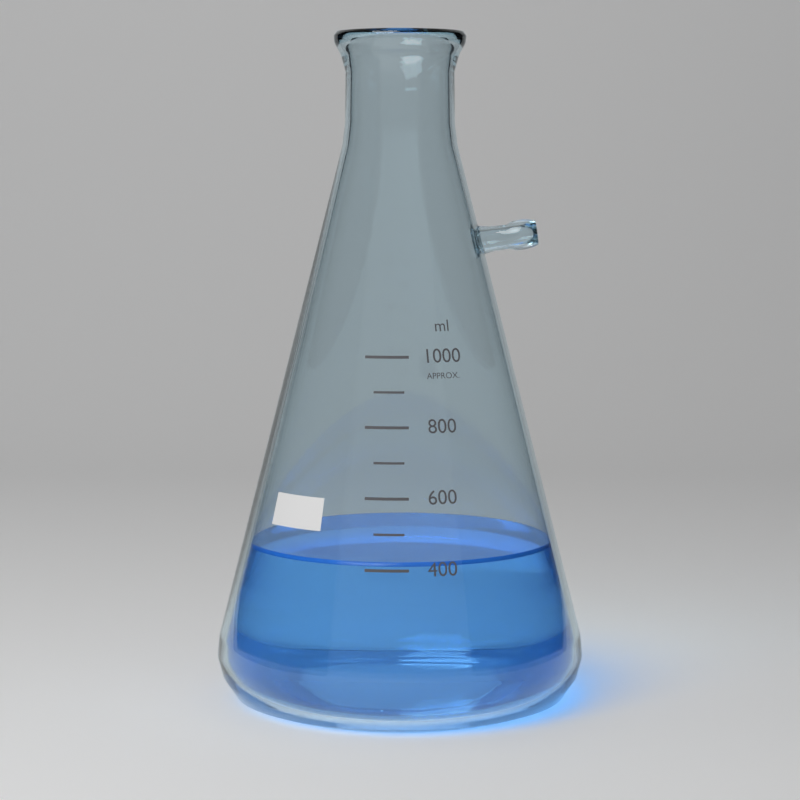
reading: 420 ml
